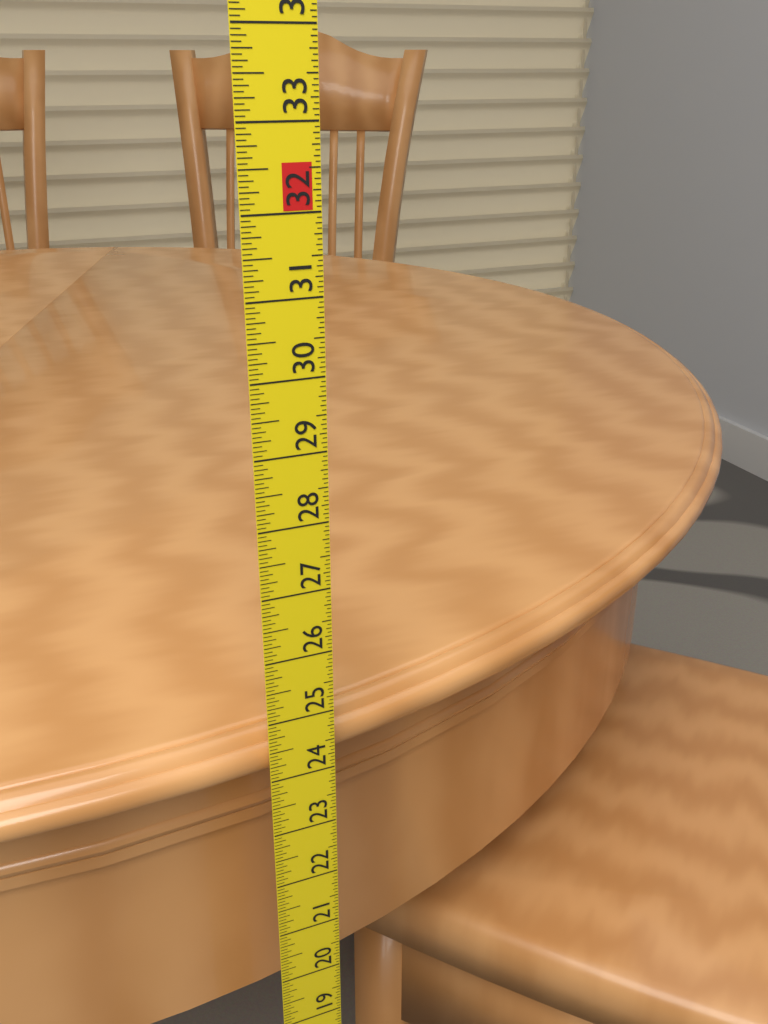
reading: 24.6250 in
